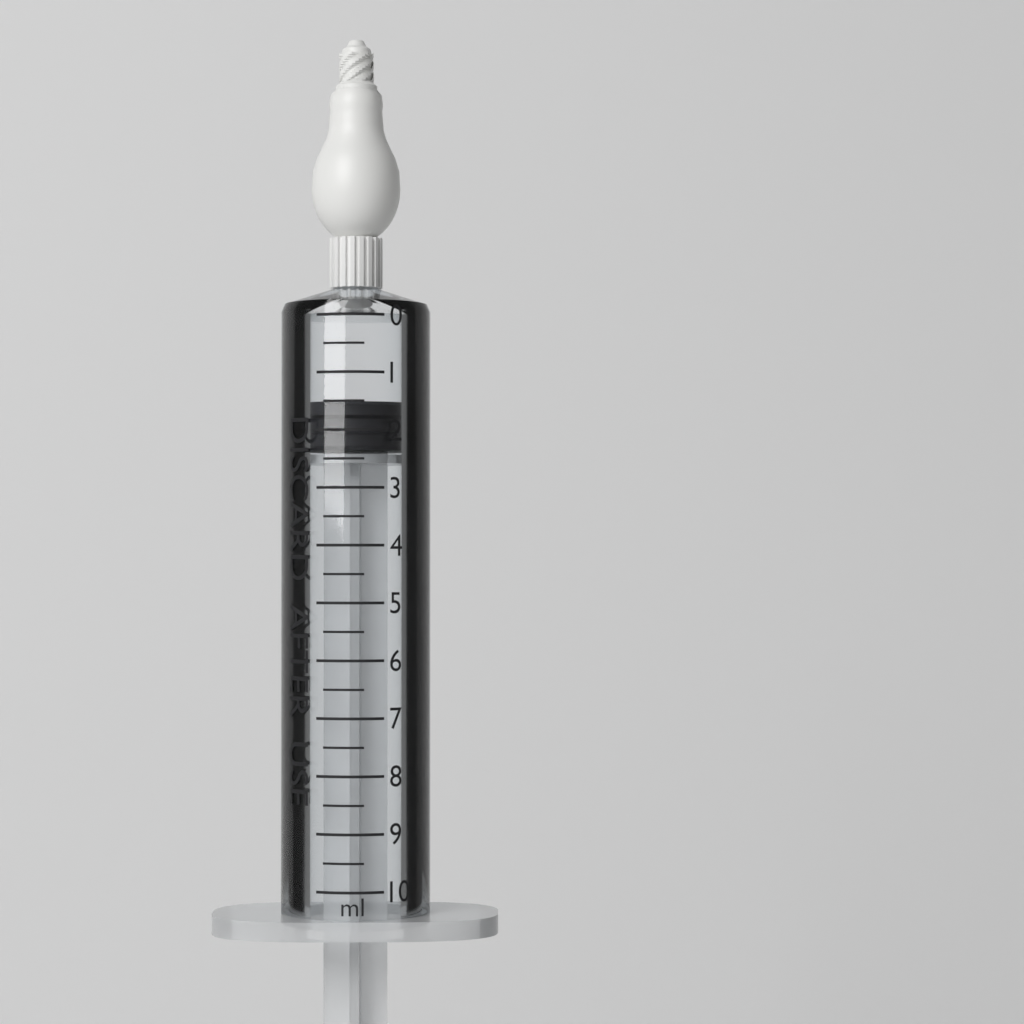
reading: 1.5 ml
